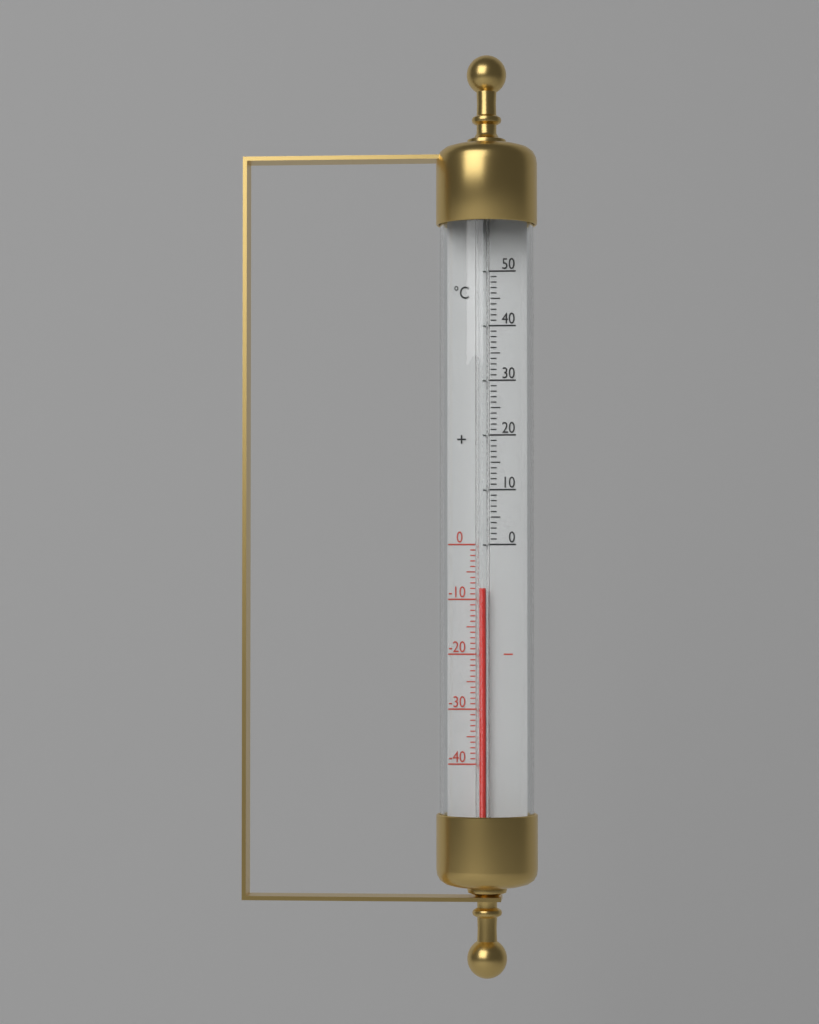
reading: -8 °C
